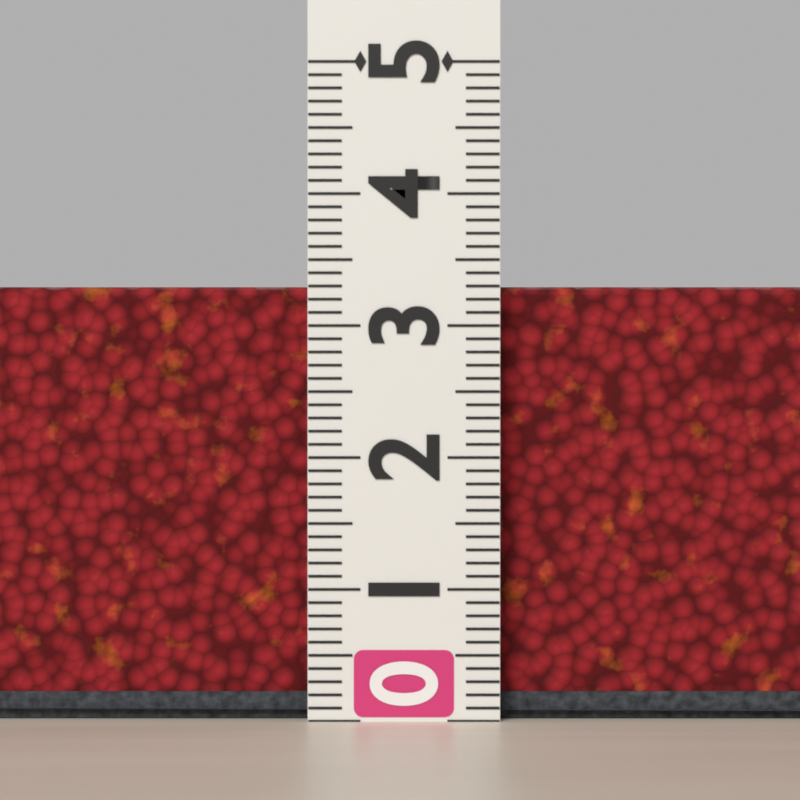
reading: 3.3 (no unit)
